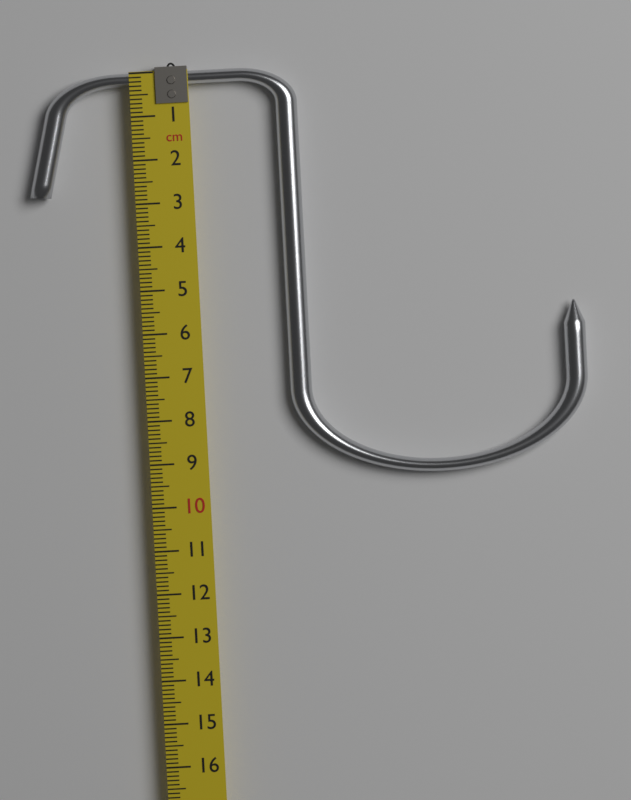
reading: 9.5 cm
